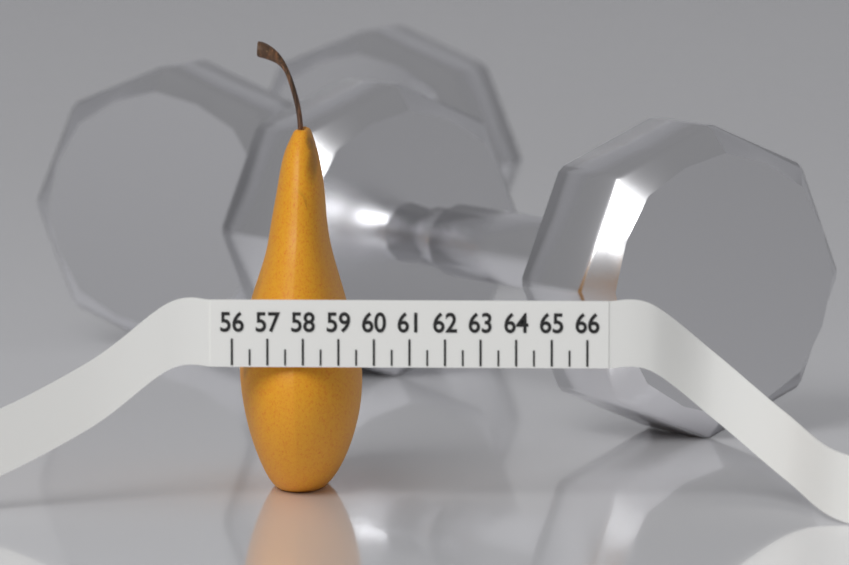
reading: 59.5 (no unit)
